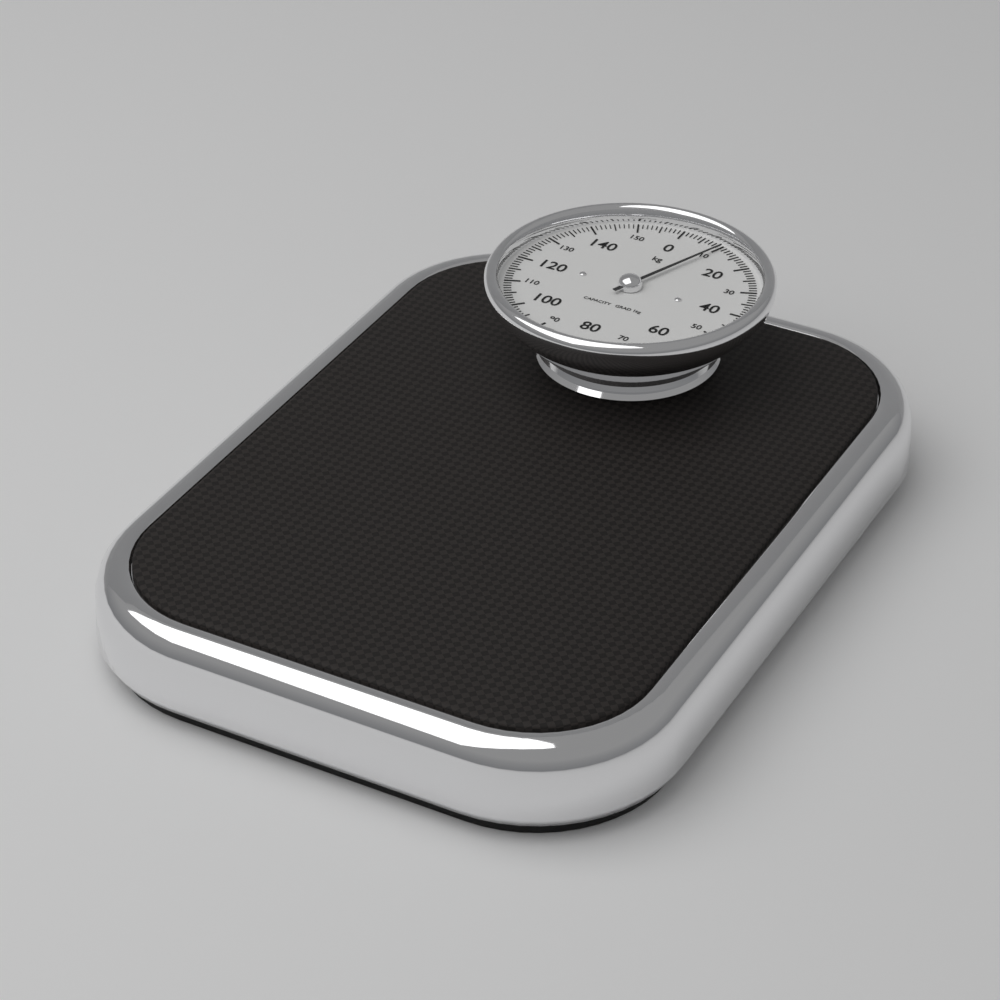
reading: 10 kg
